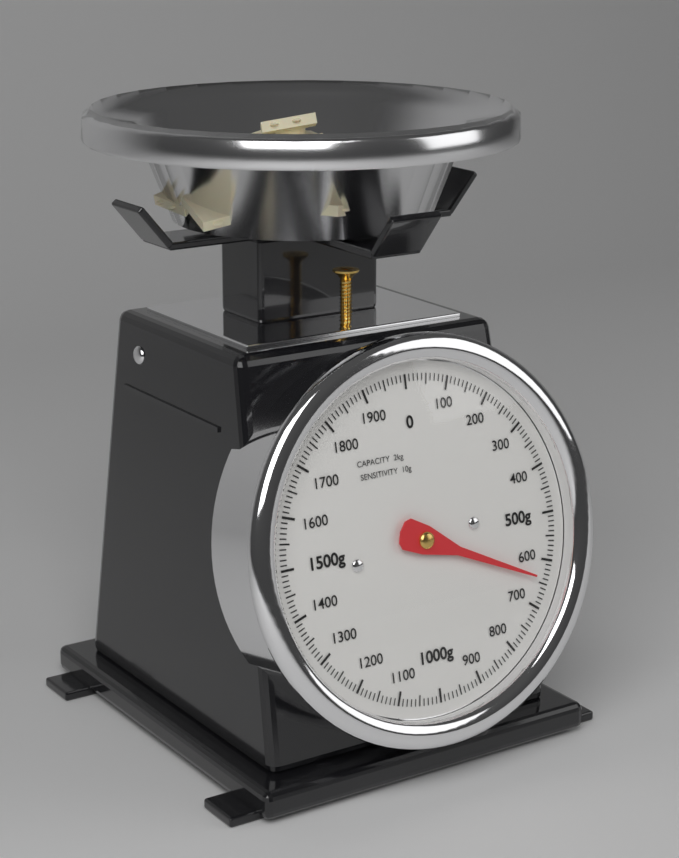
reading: 640 g
